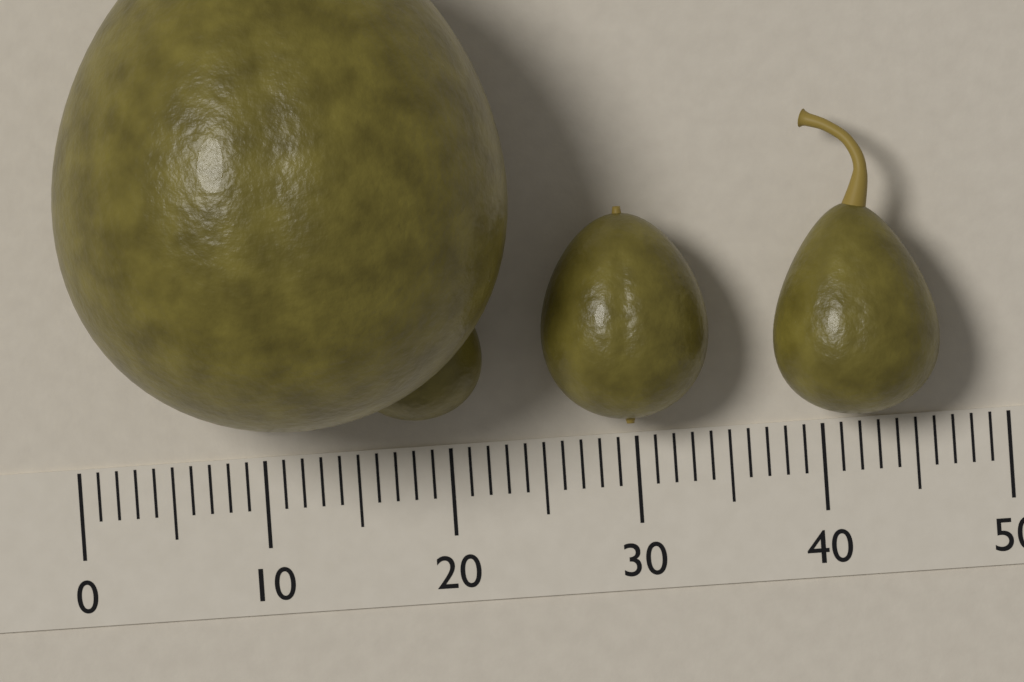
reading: 24 (no unit)
